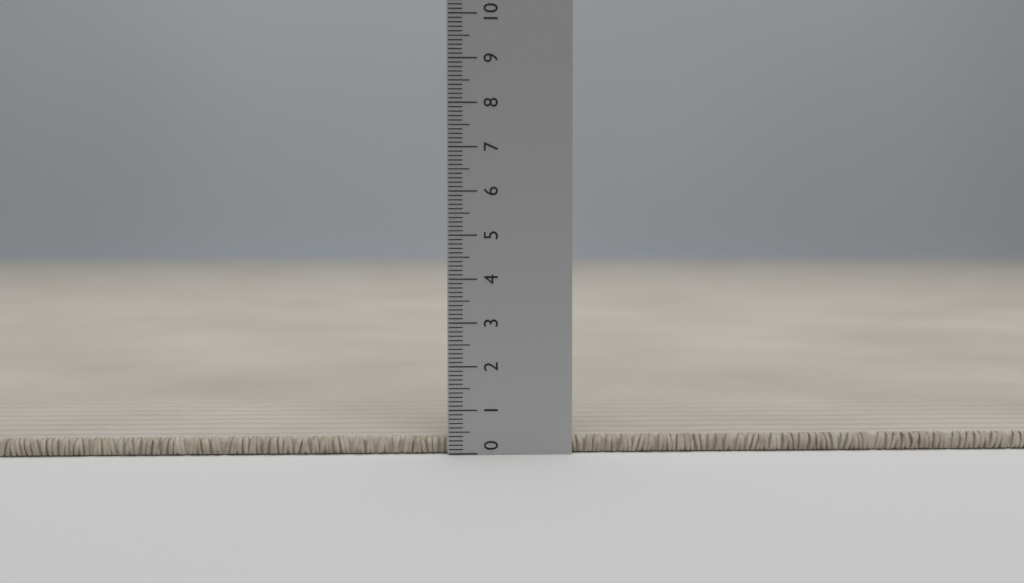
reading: 0.4 (no unit)
